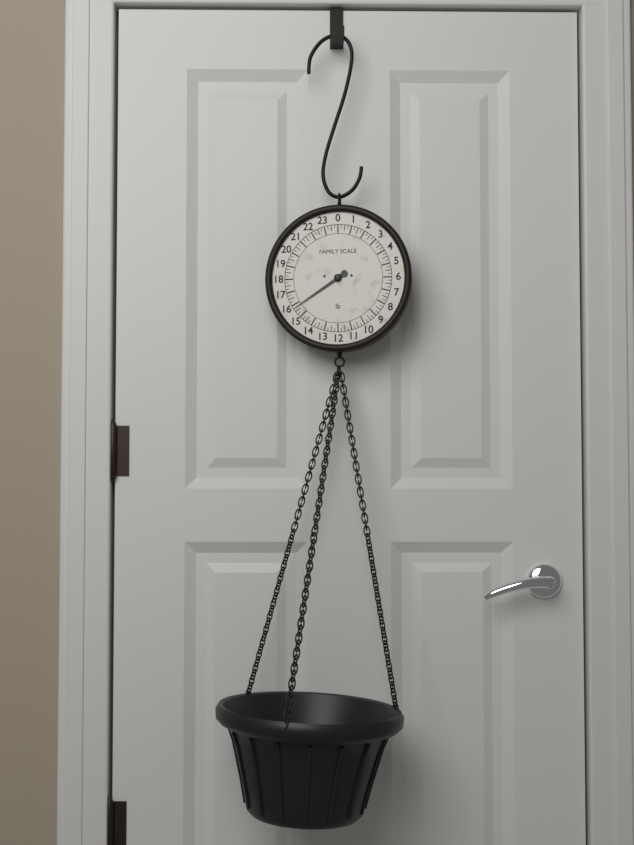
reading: 15.75 lb
